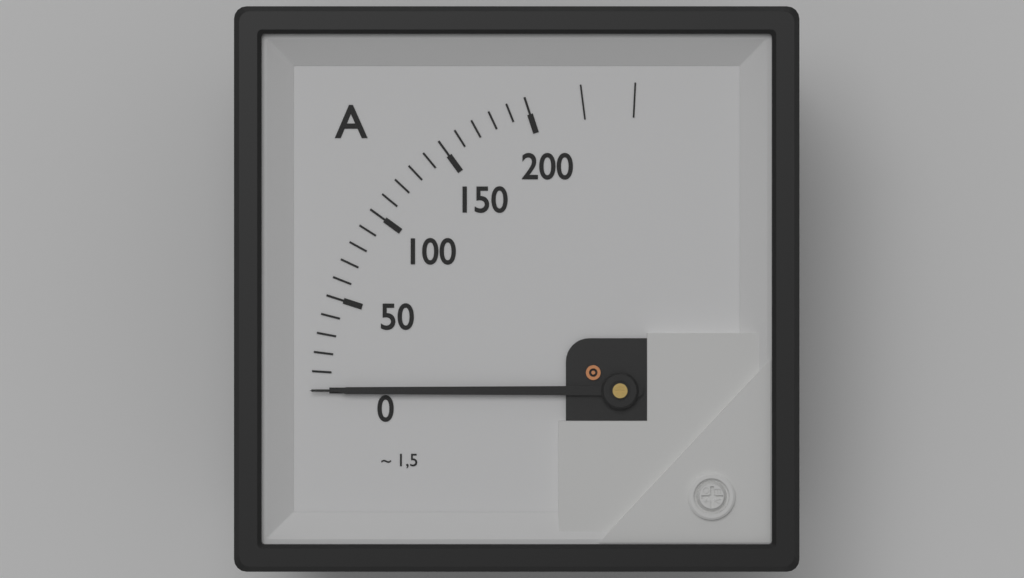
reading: 0 A
